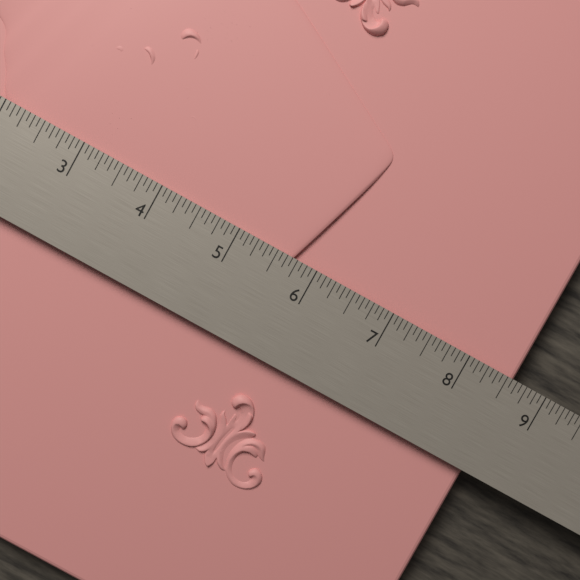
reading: 8.6250 in
